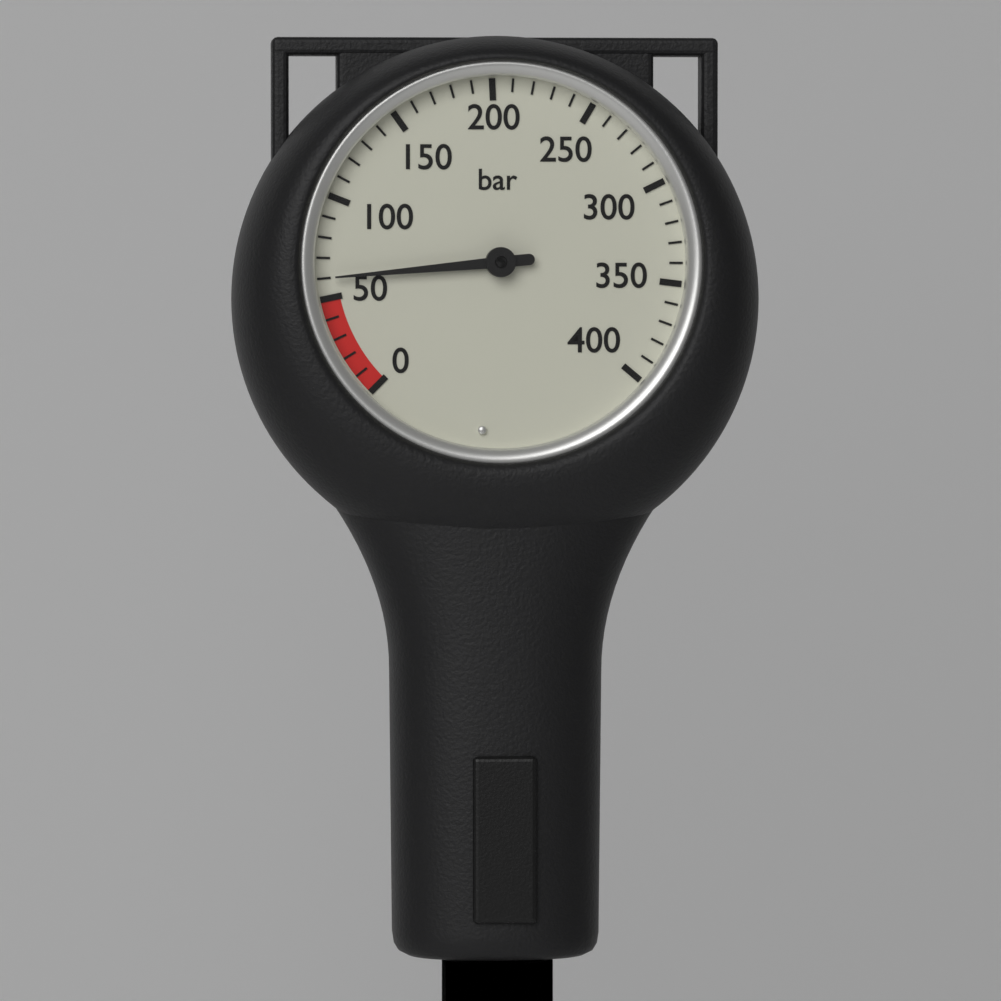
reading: 60 bar
